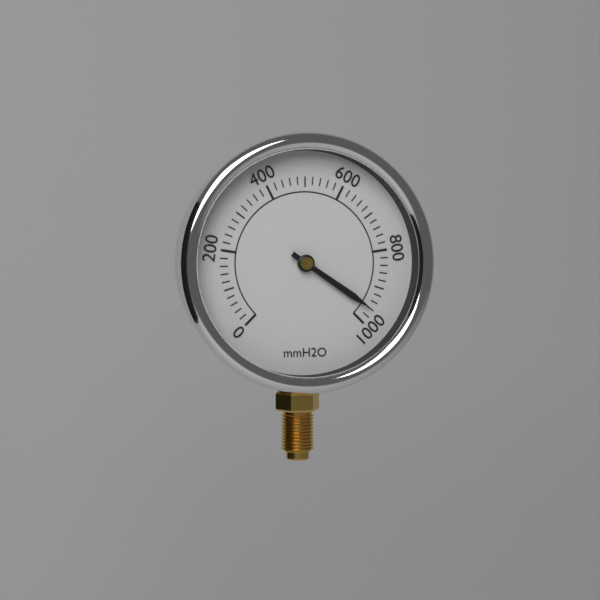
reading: 960 mmH2O
